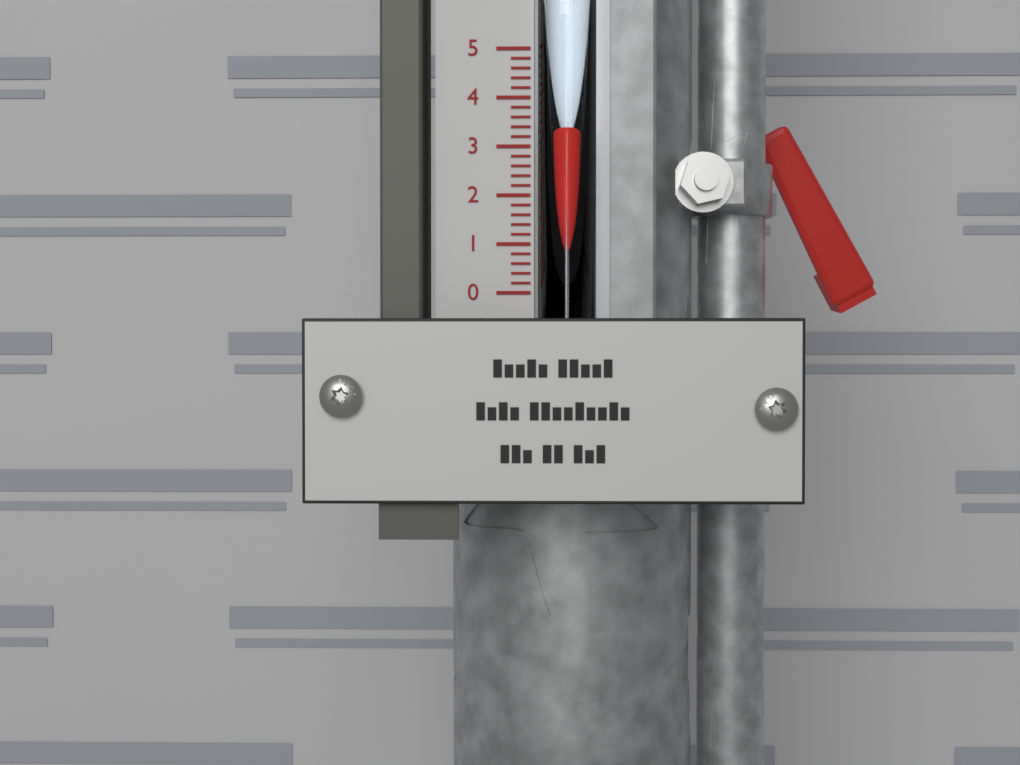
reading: 3.4 (no unit)
